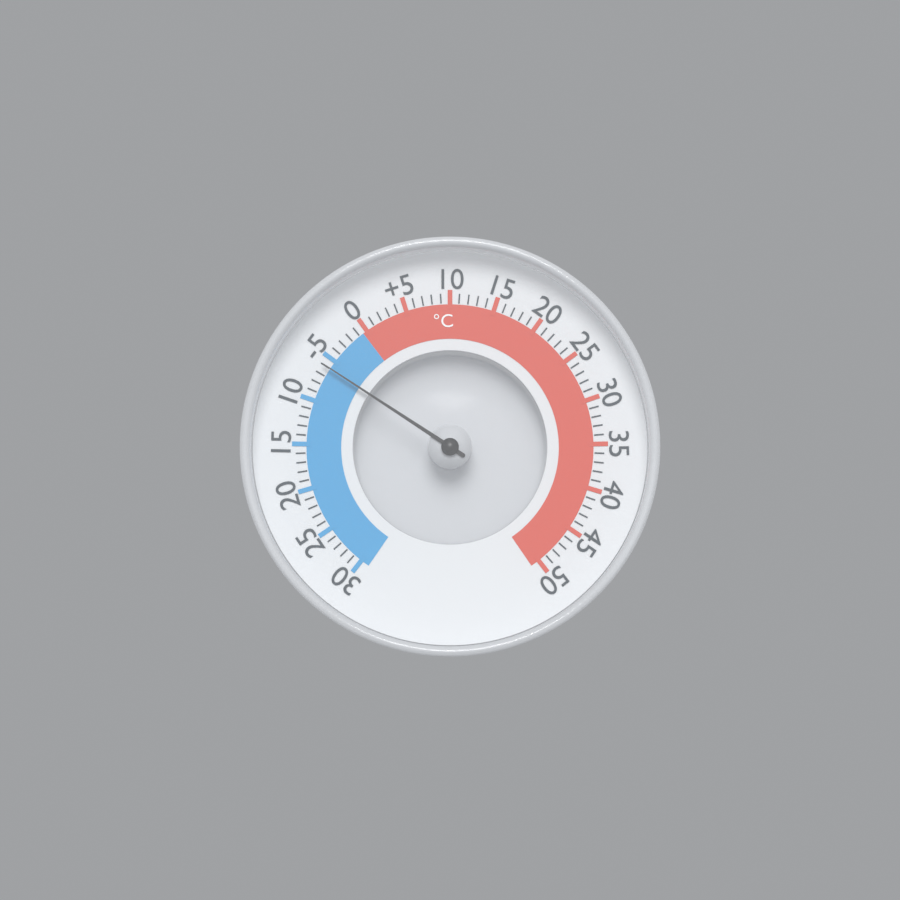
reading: -6 °C
